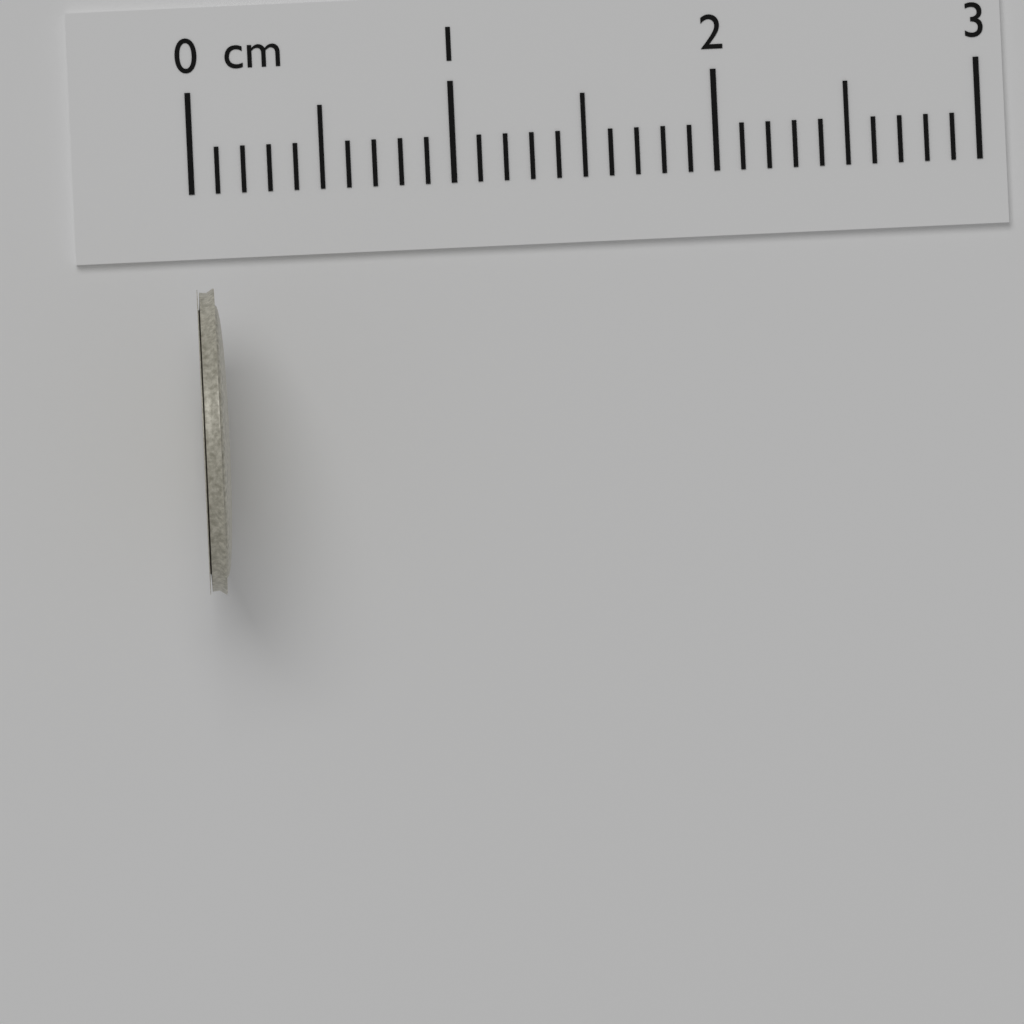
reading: 0.1 cm
